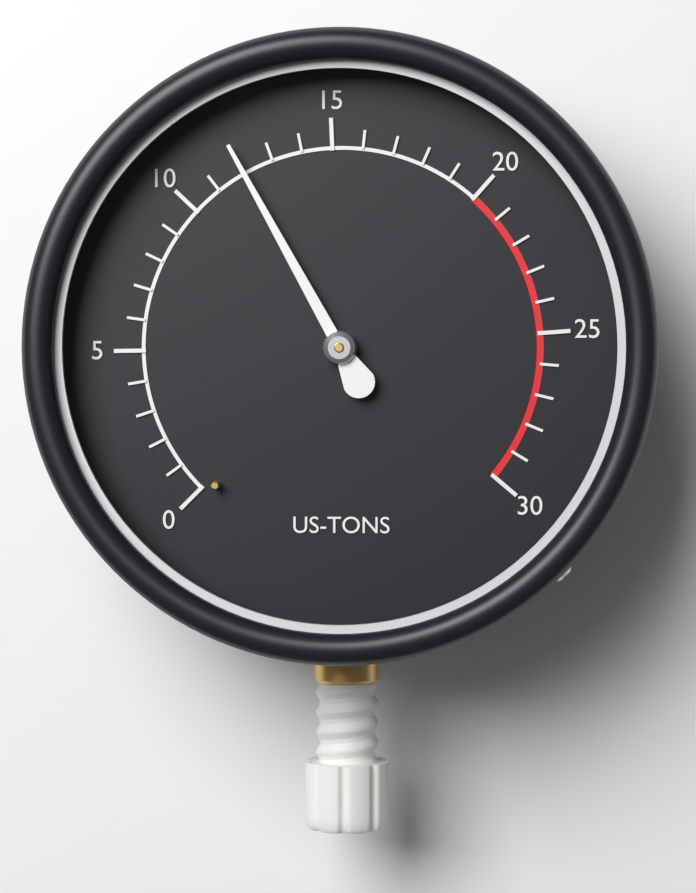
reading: 12 US-TONS
